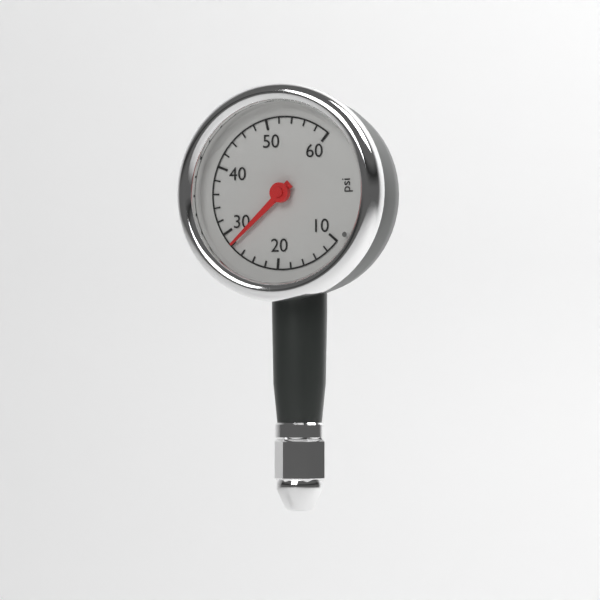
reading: 28 psi
